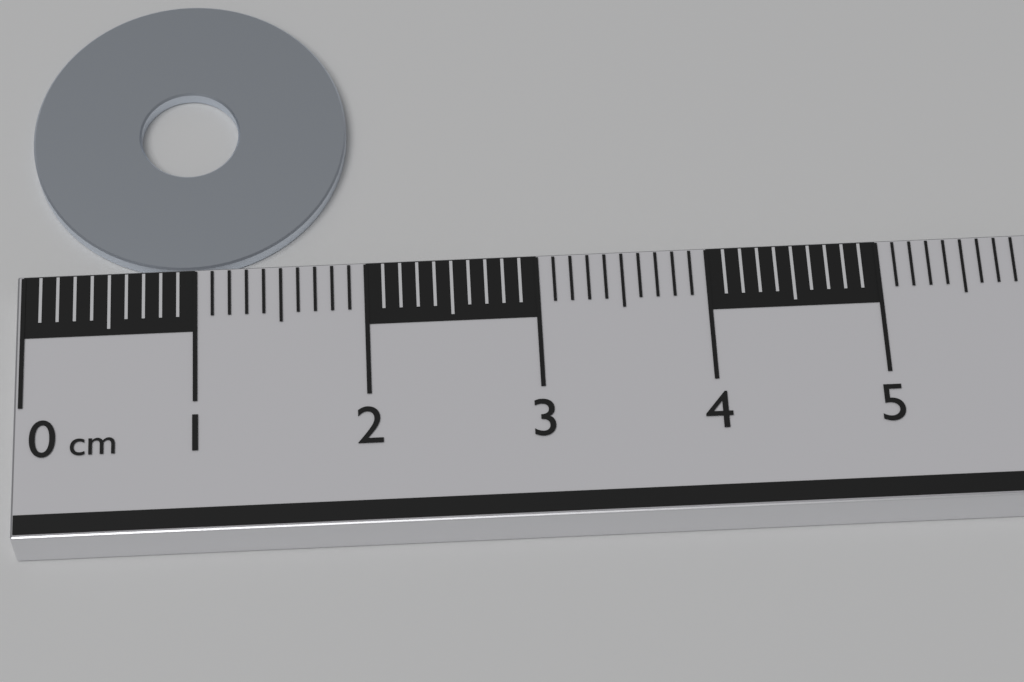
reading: 1.9 cm
